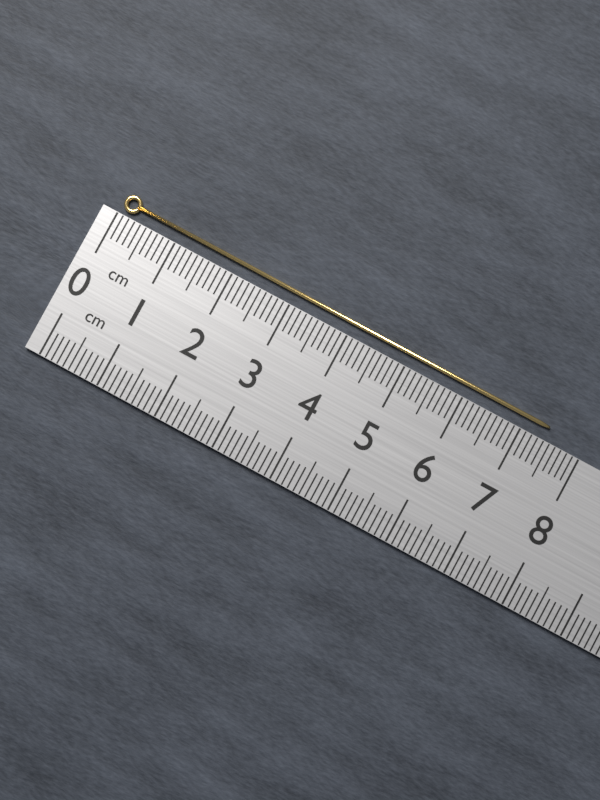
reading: 7.4 cm
